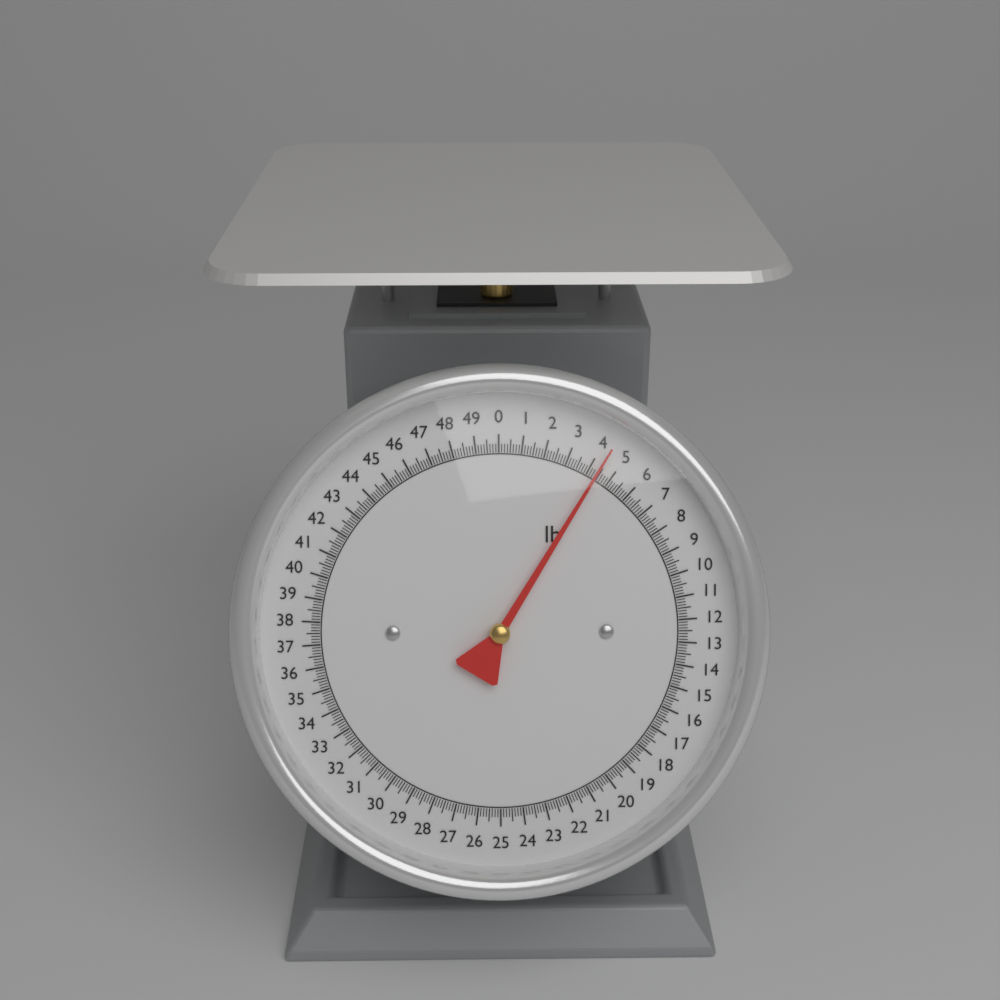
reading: 4.375 lb
